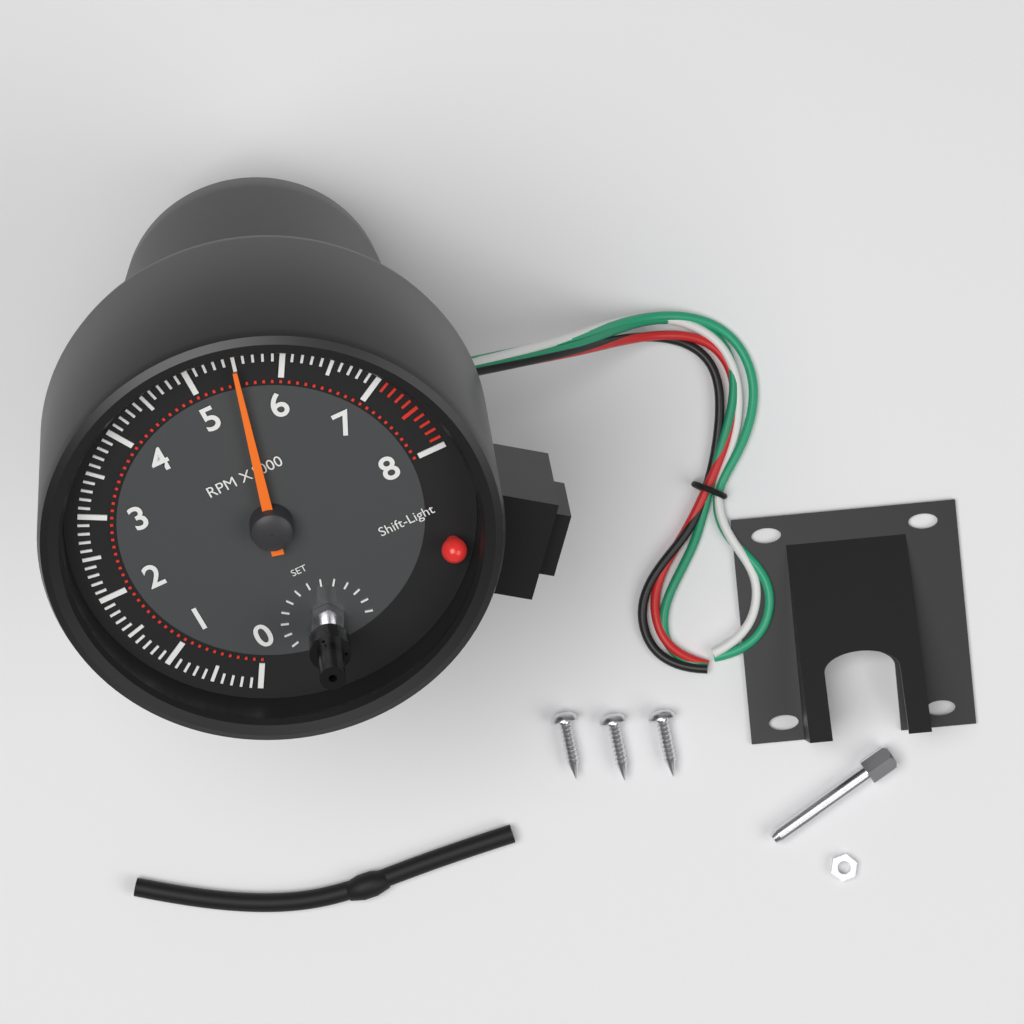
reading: 5500 RPM
